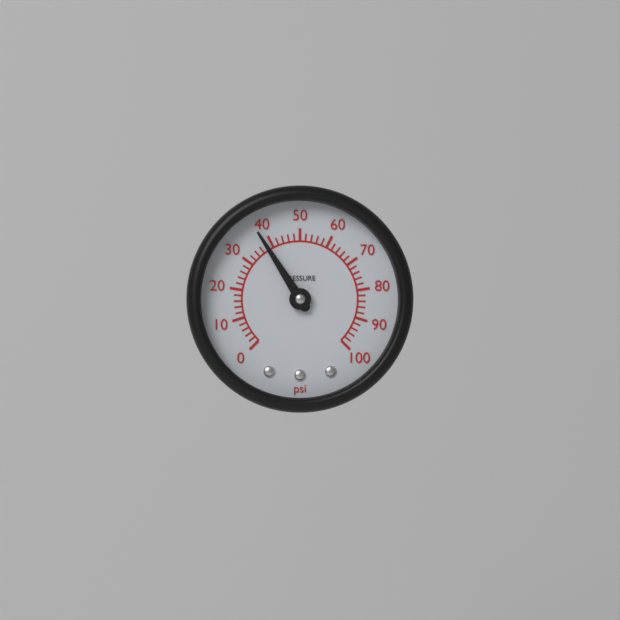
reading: 38 psi
